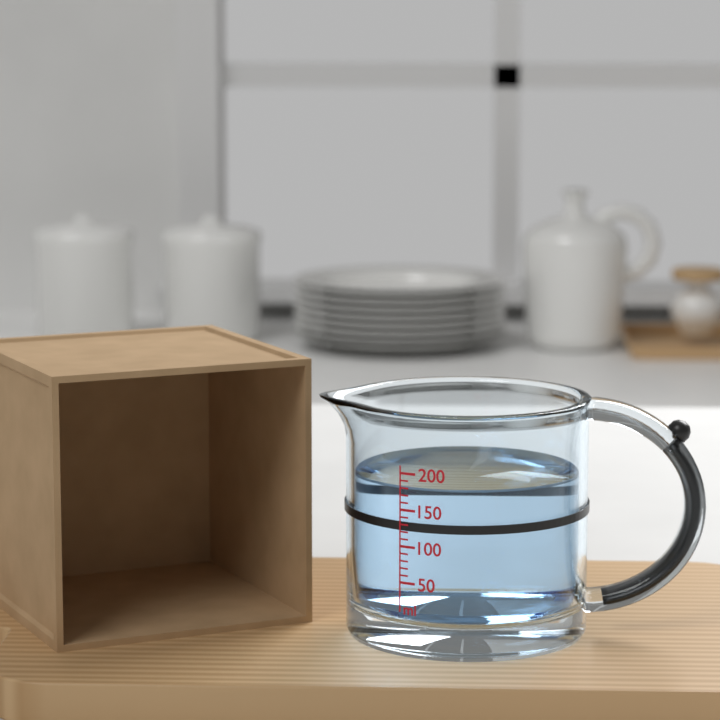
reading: 180 ml
